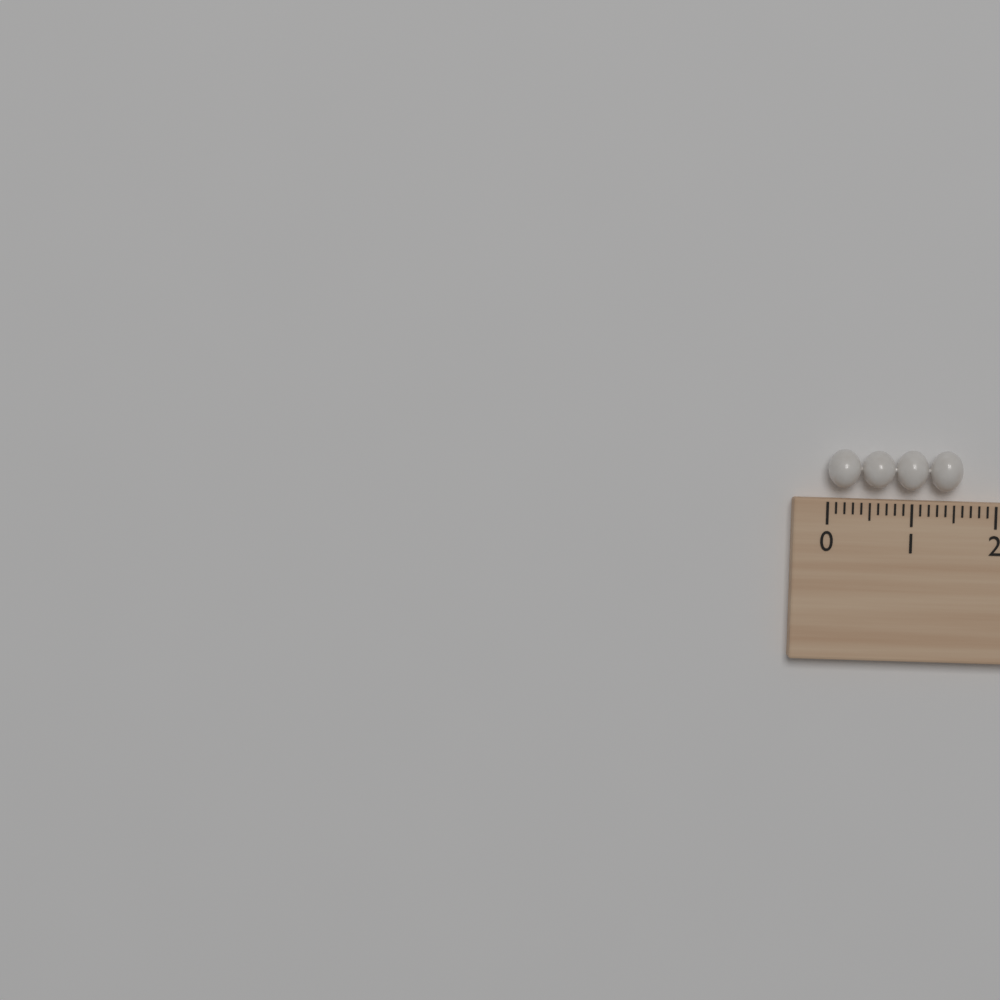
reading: 1.6 cm
